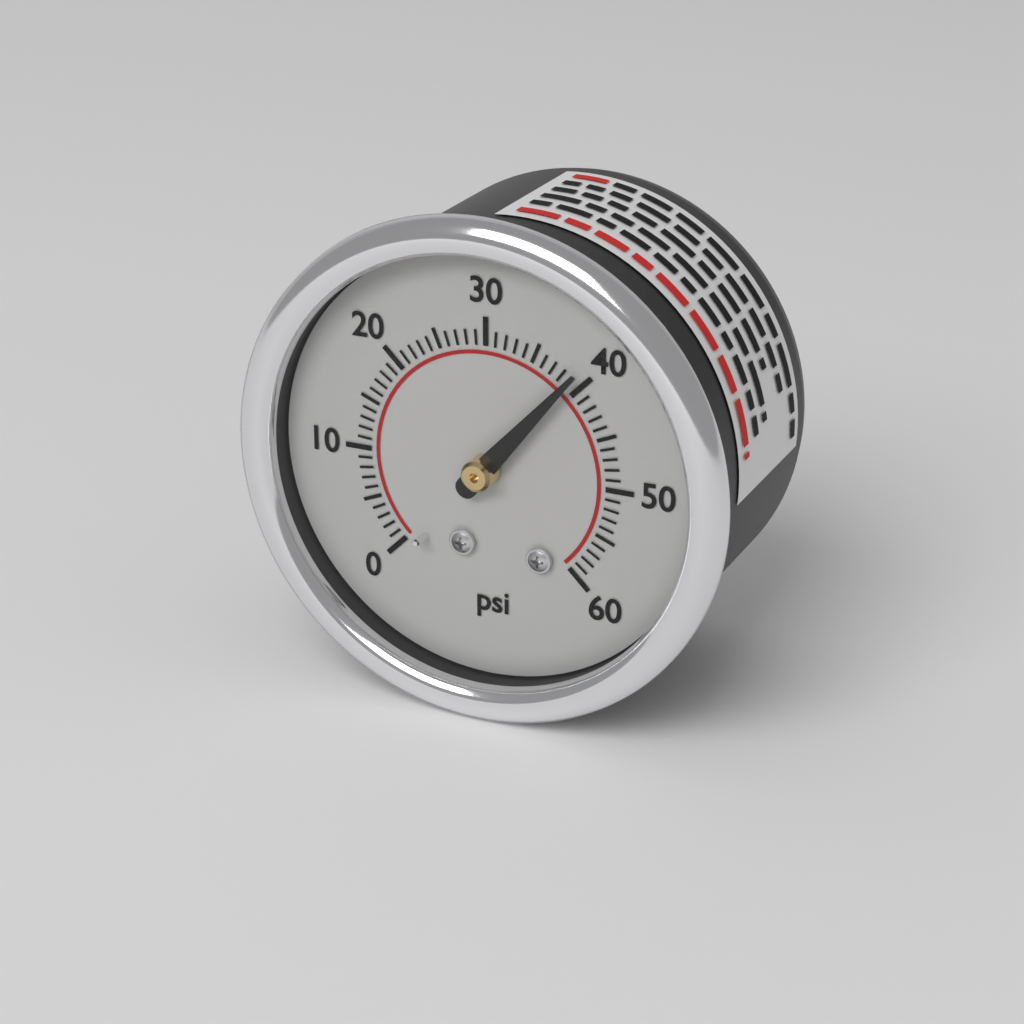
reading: 39 psi
